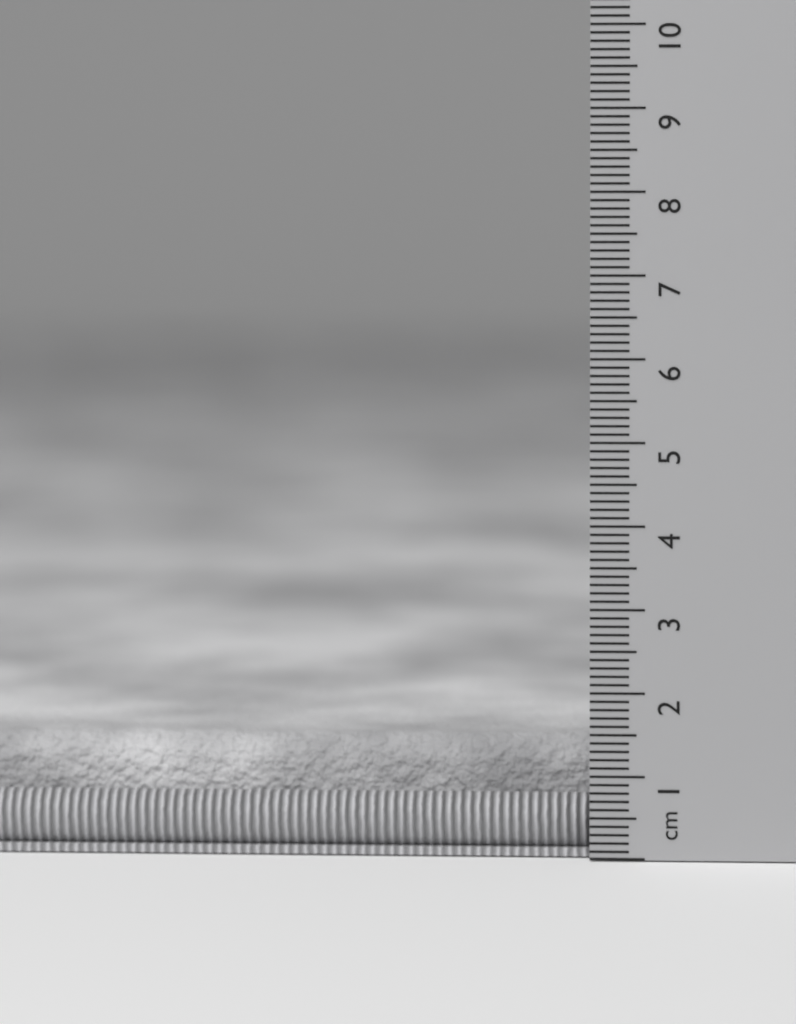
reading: 1.4 cm
